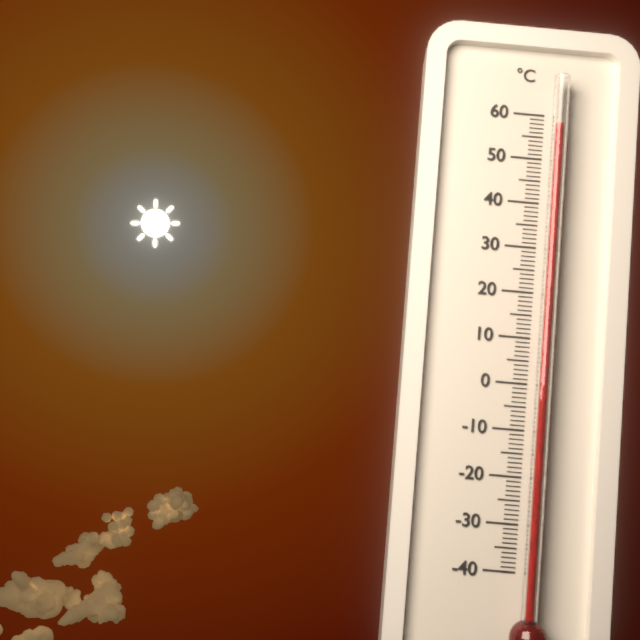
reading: 57 °C
